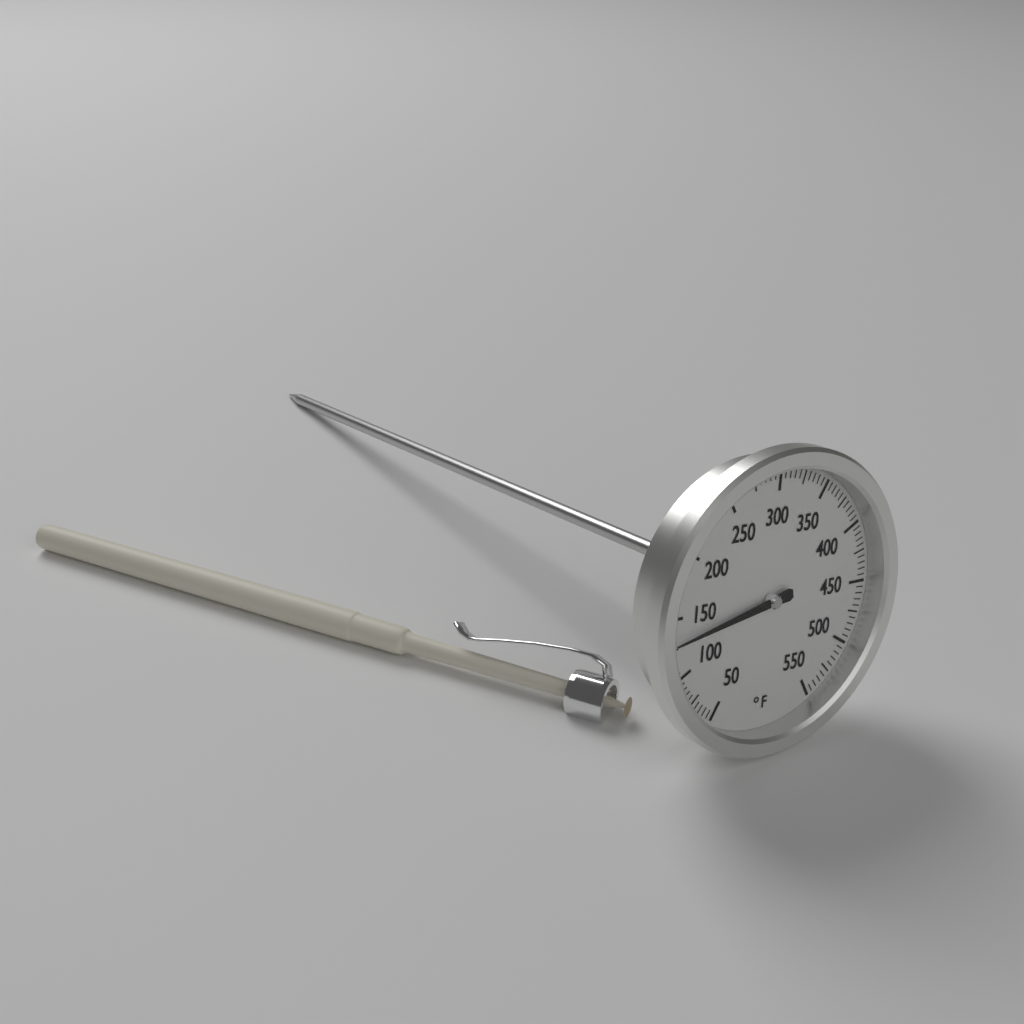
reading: 130 °F
